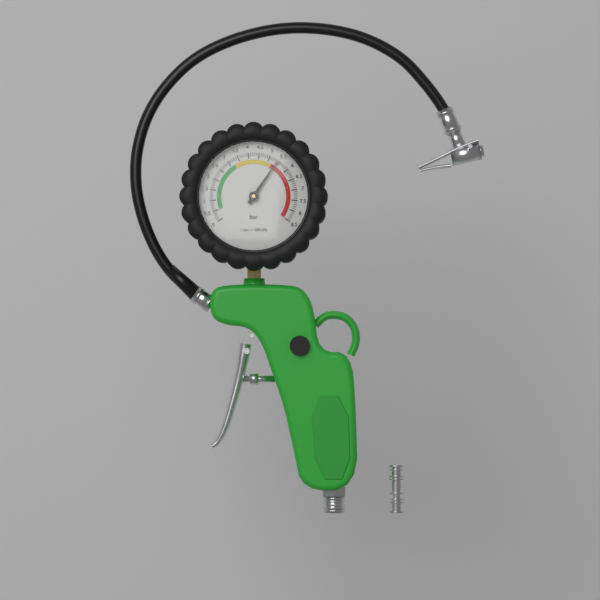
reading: 5.4 bar
